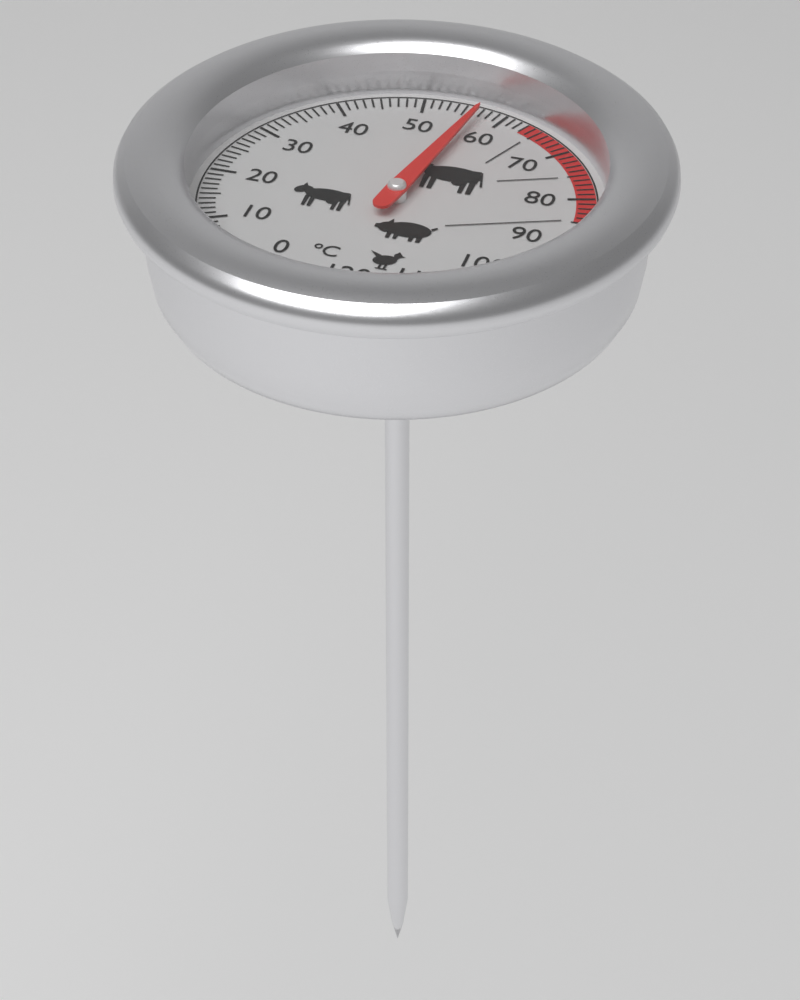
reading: 57 °C
